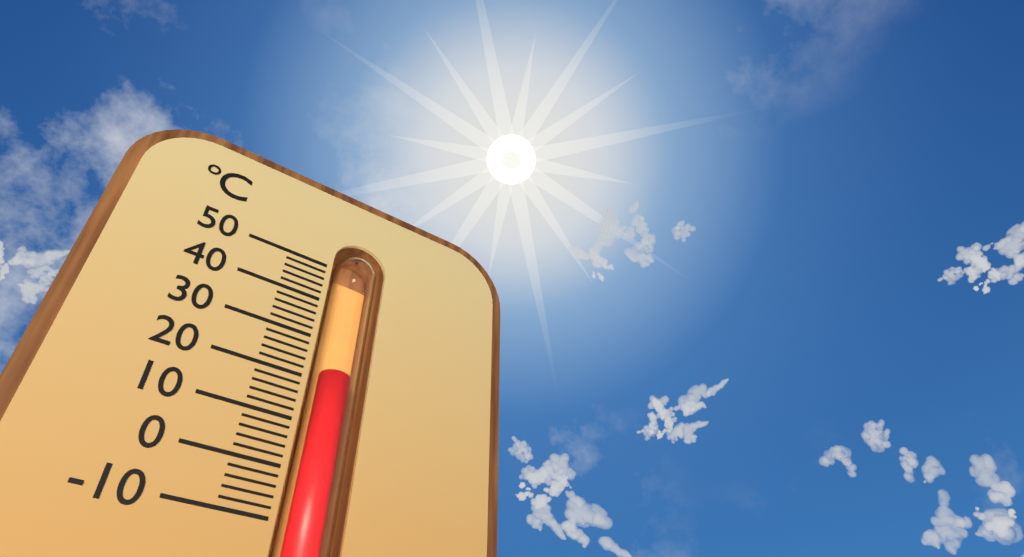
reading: 24 °C
